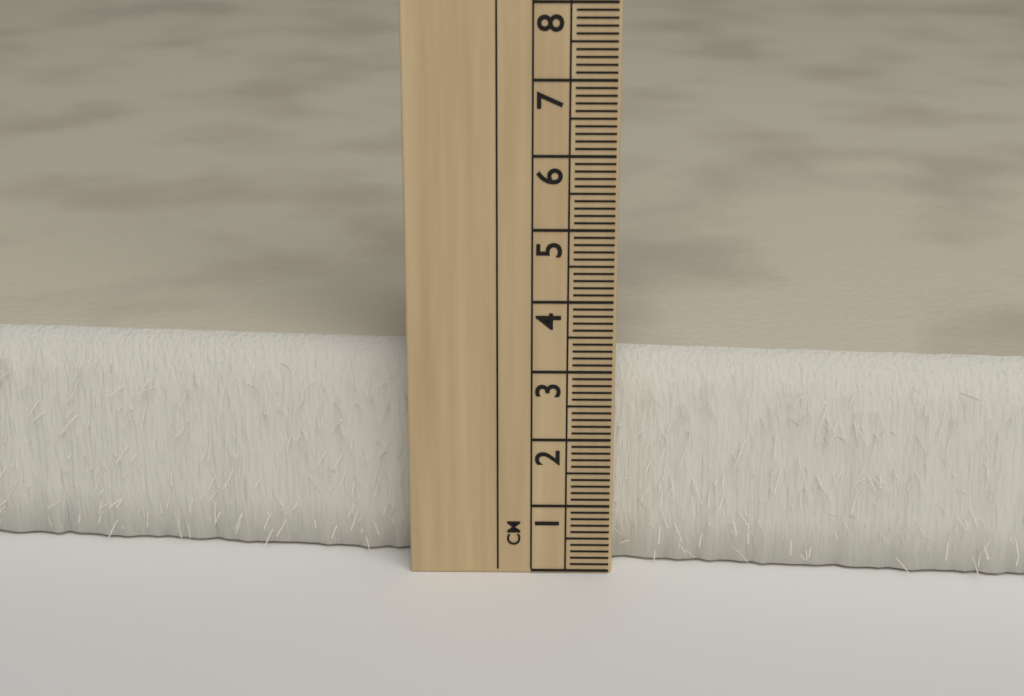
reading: 3.1 cm
